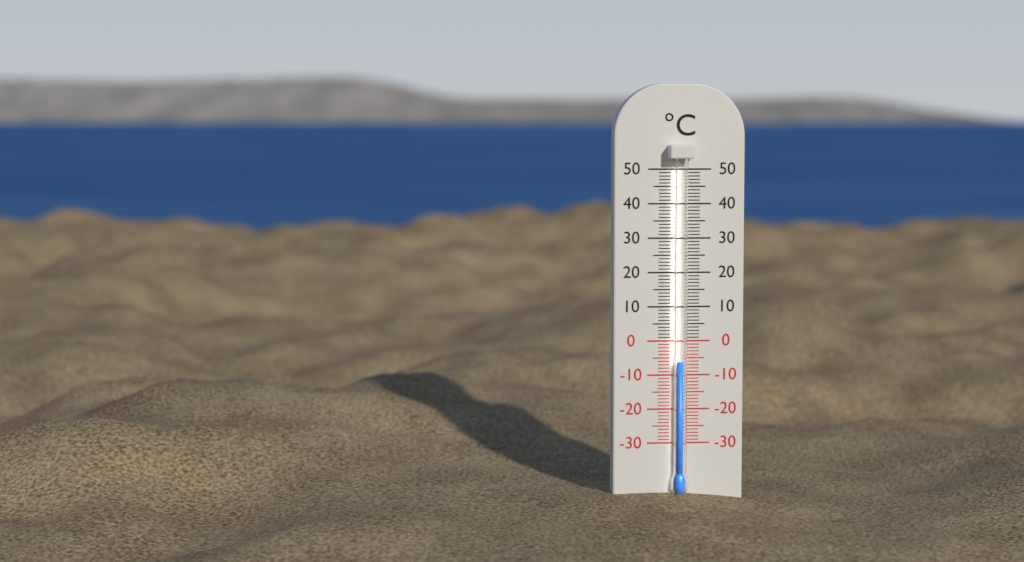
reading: -6 °C
